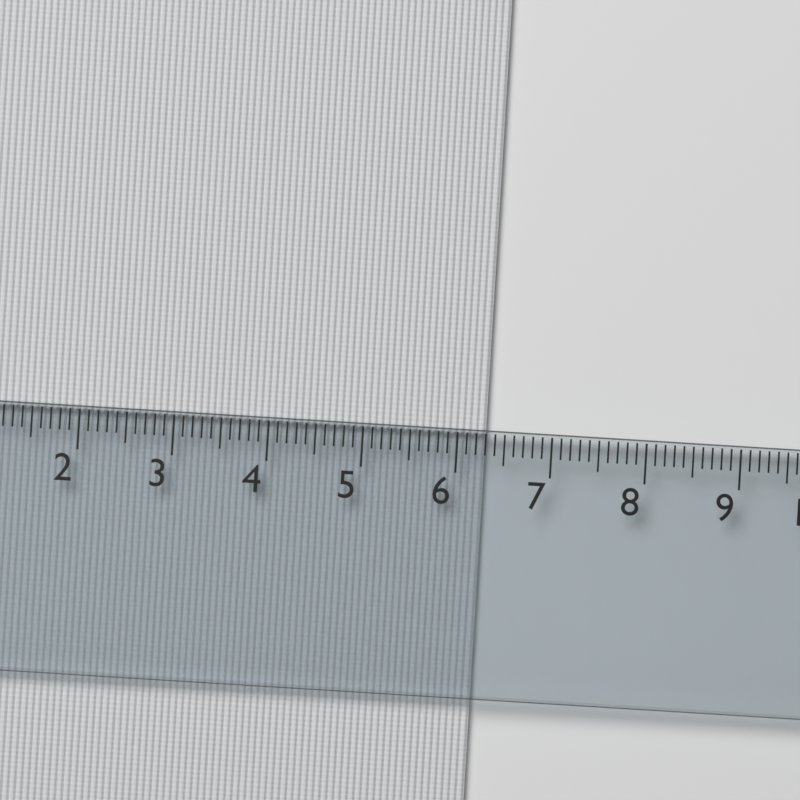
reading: 6.3 cm
